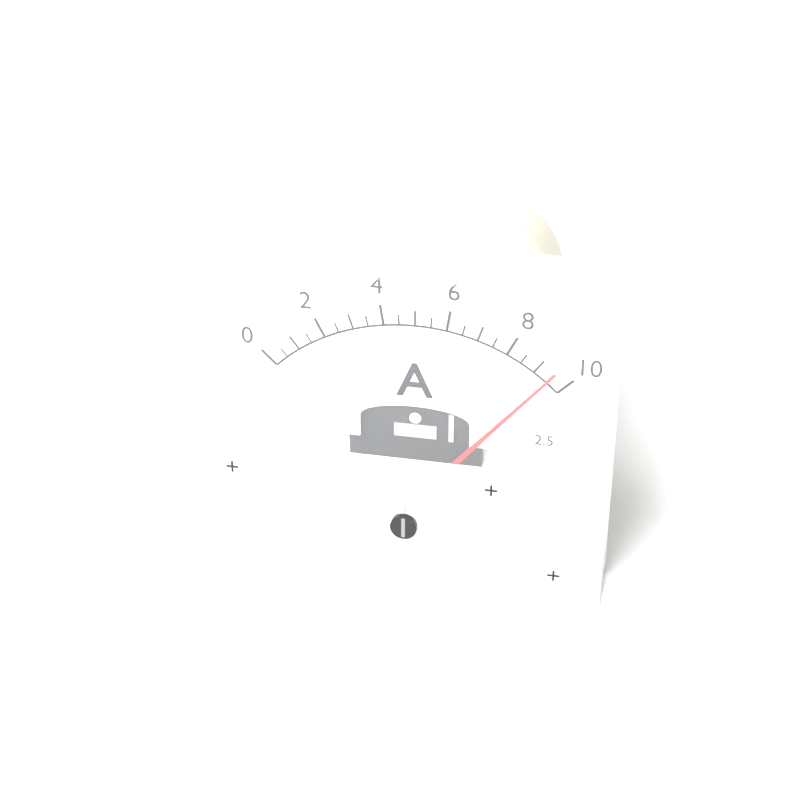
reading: 9.5 A
